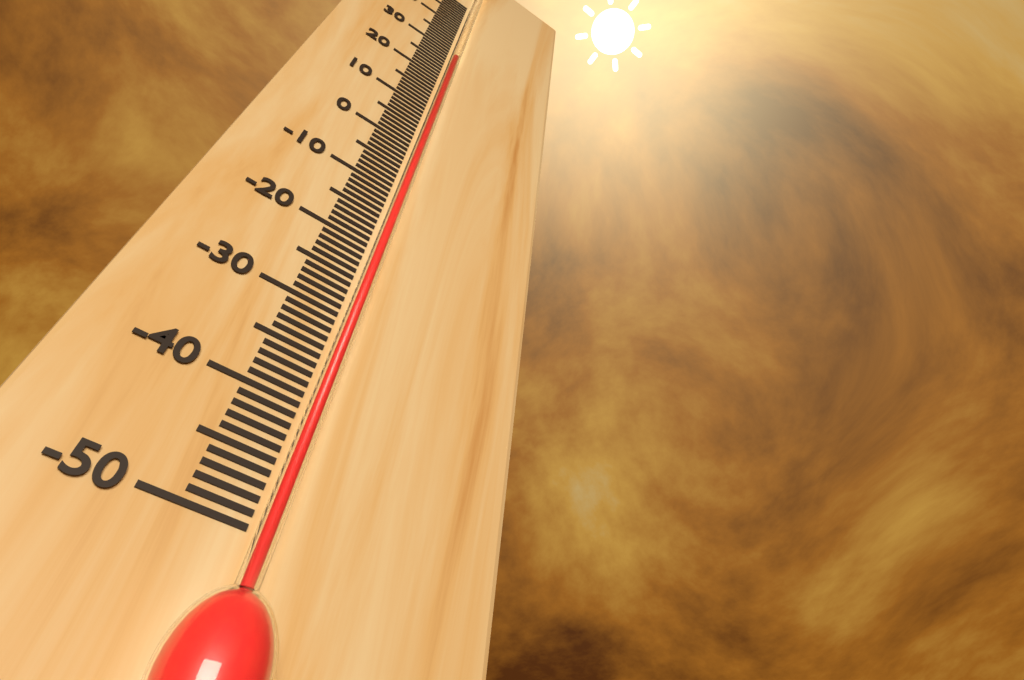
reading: 27 °C
